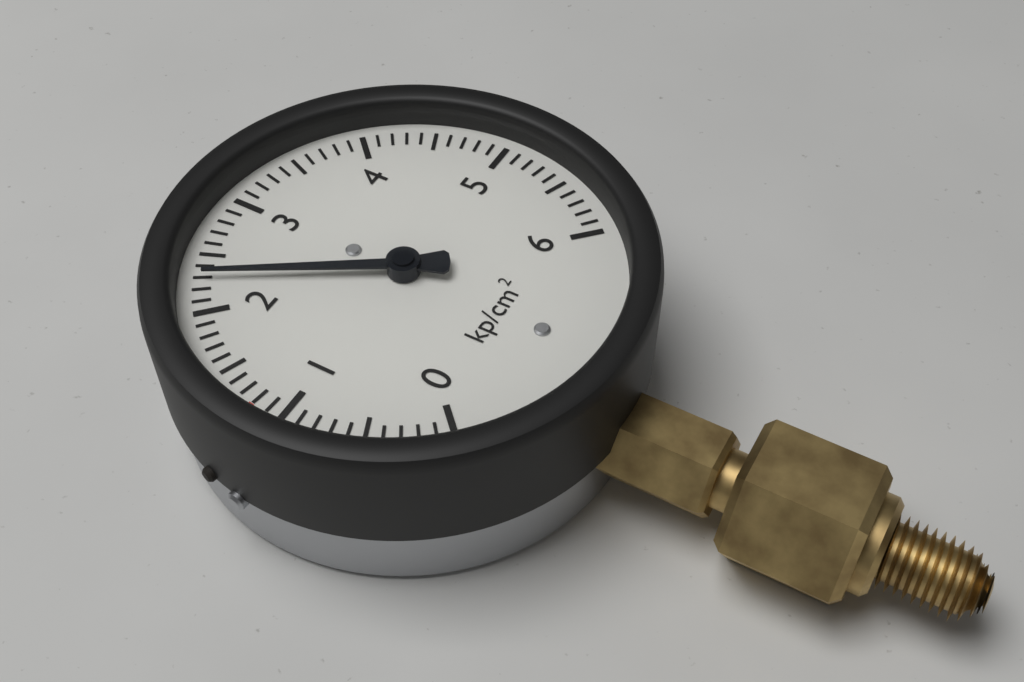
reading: 2.3 kp/cm²
